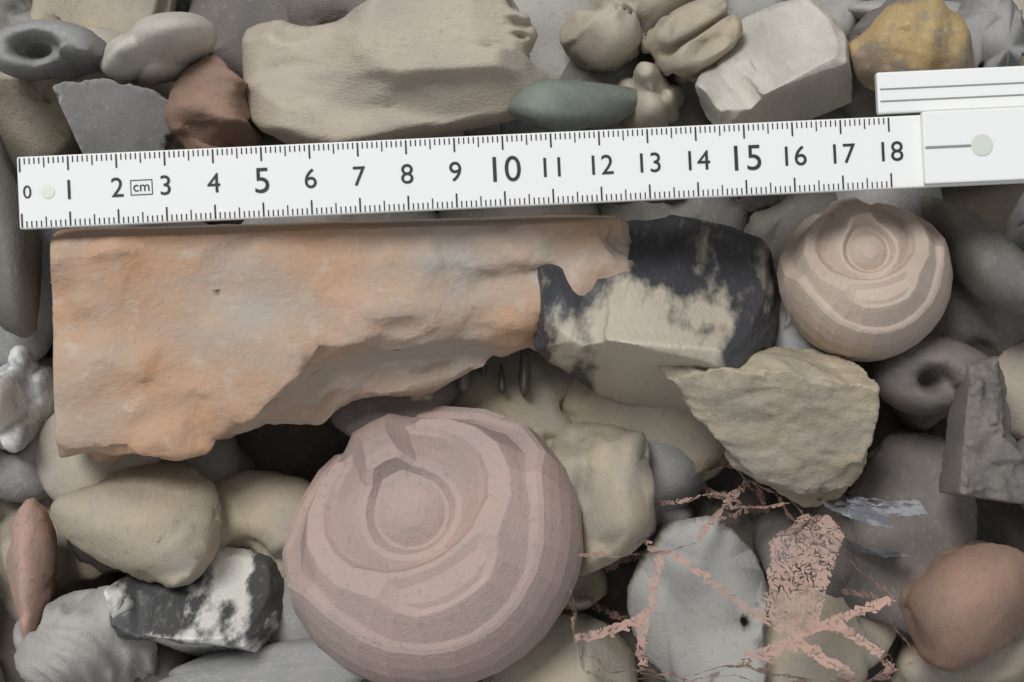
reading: 12.9 cm
